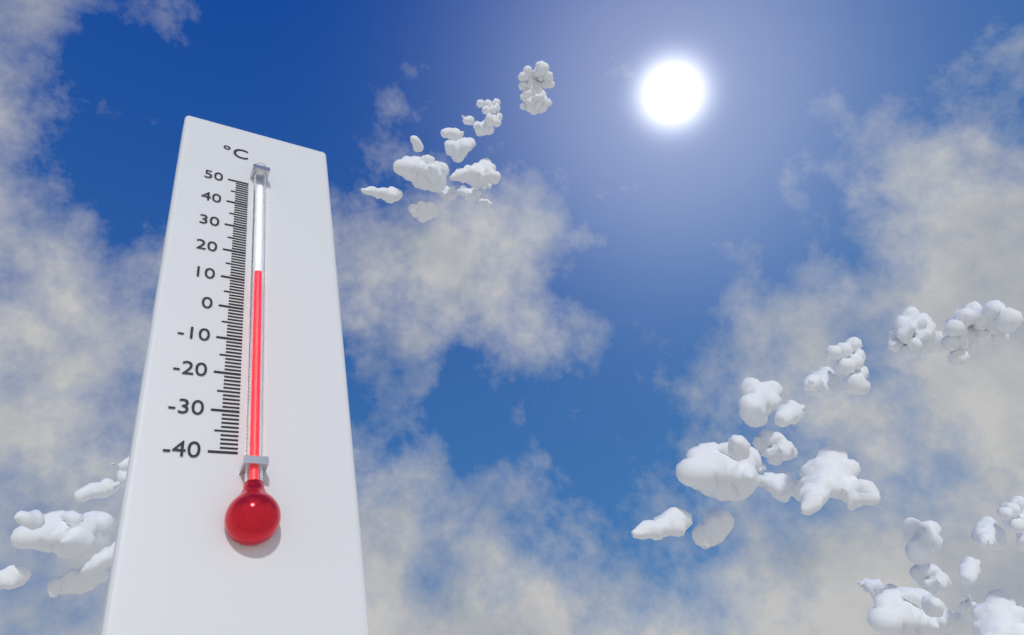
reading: 11 °C
